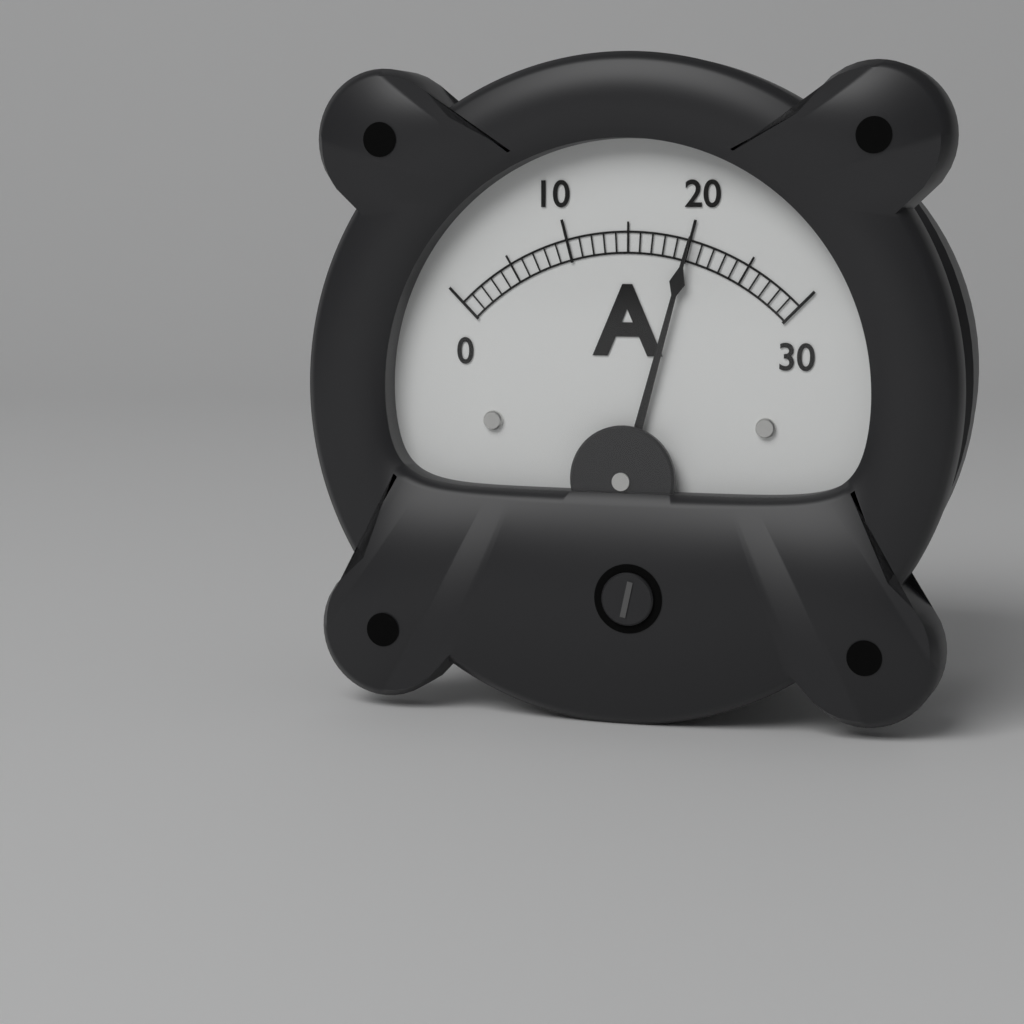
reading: 20 A
